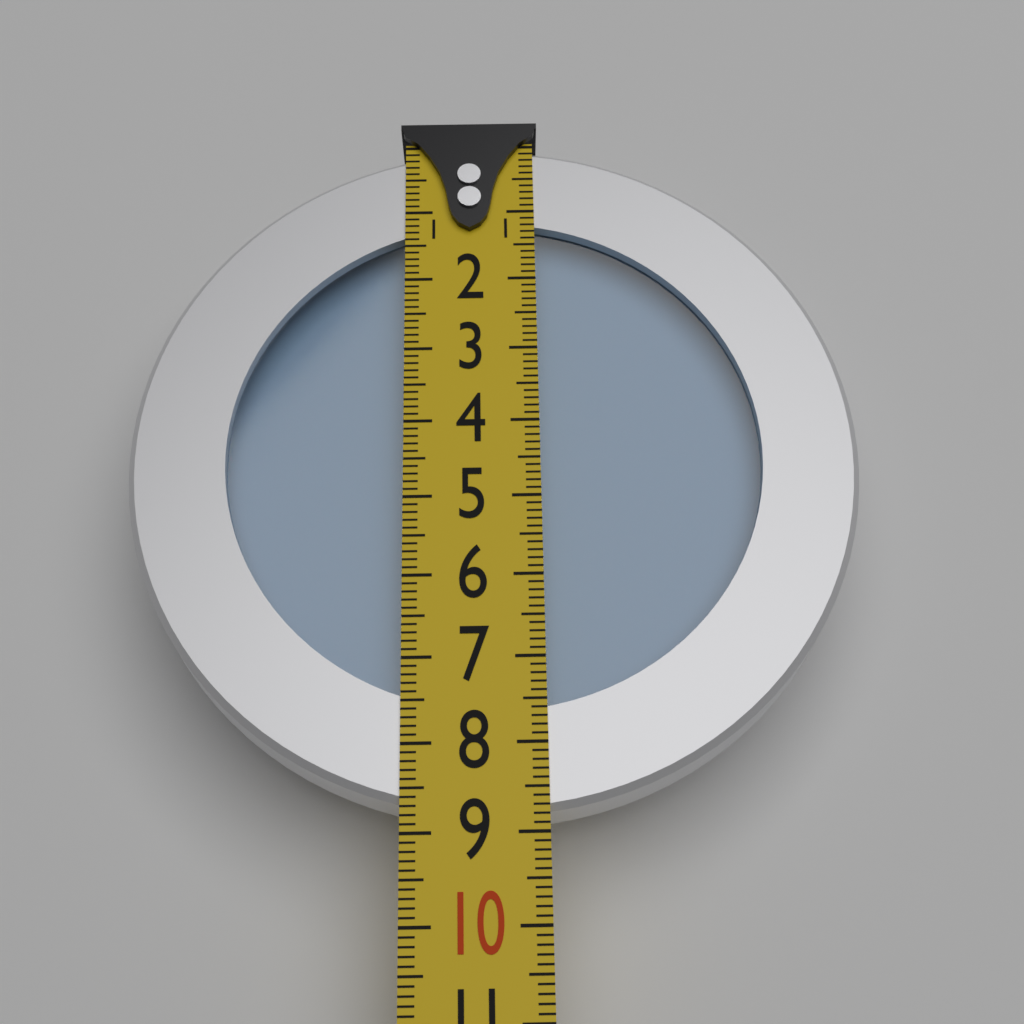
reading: 8.8 (no unit)
